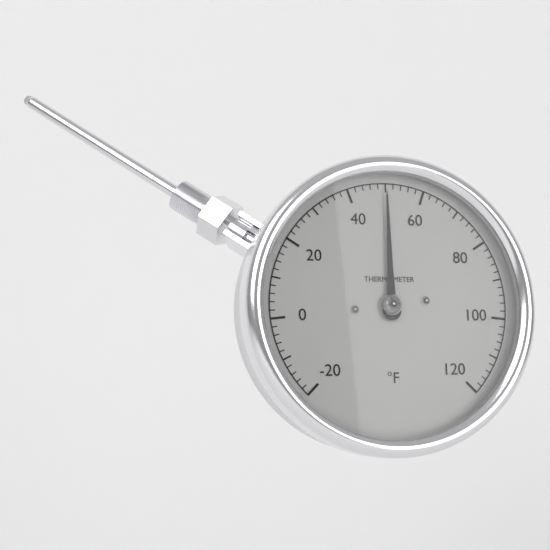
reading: 50 °F
